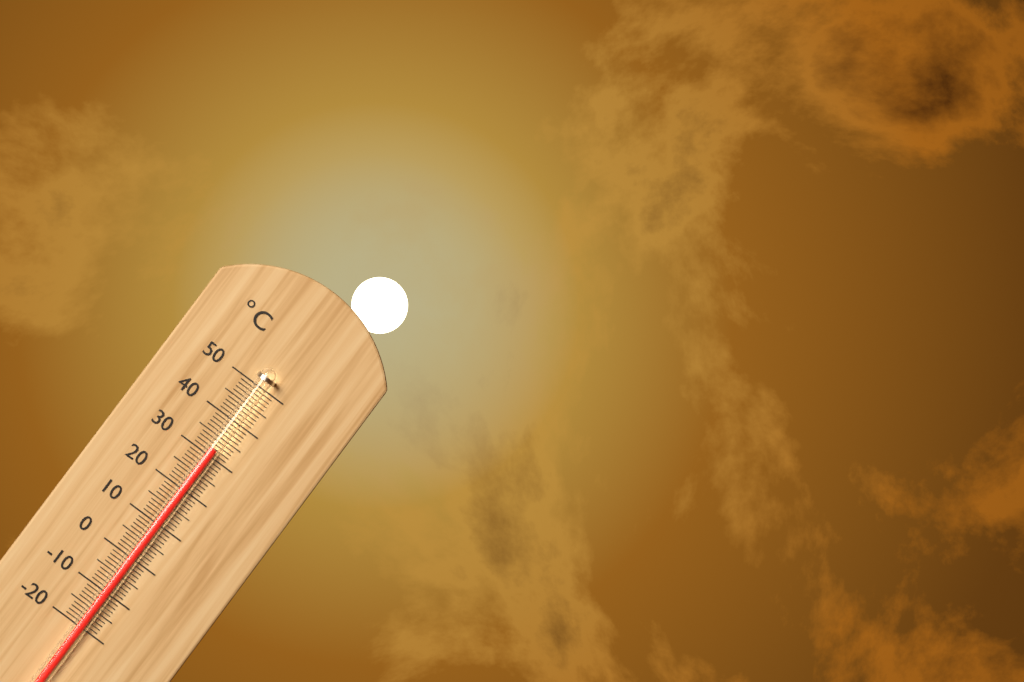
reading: 32 °C
